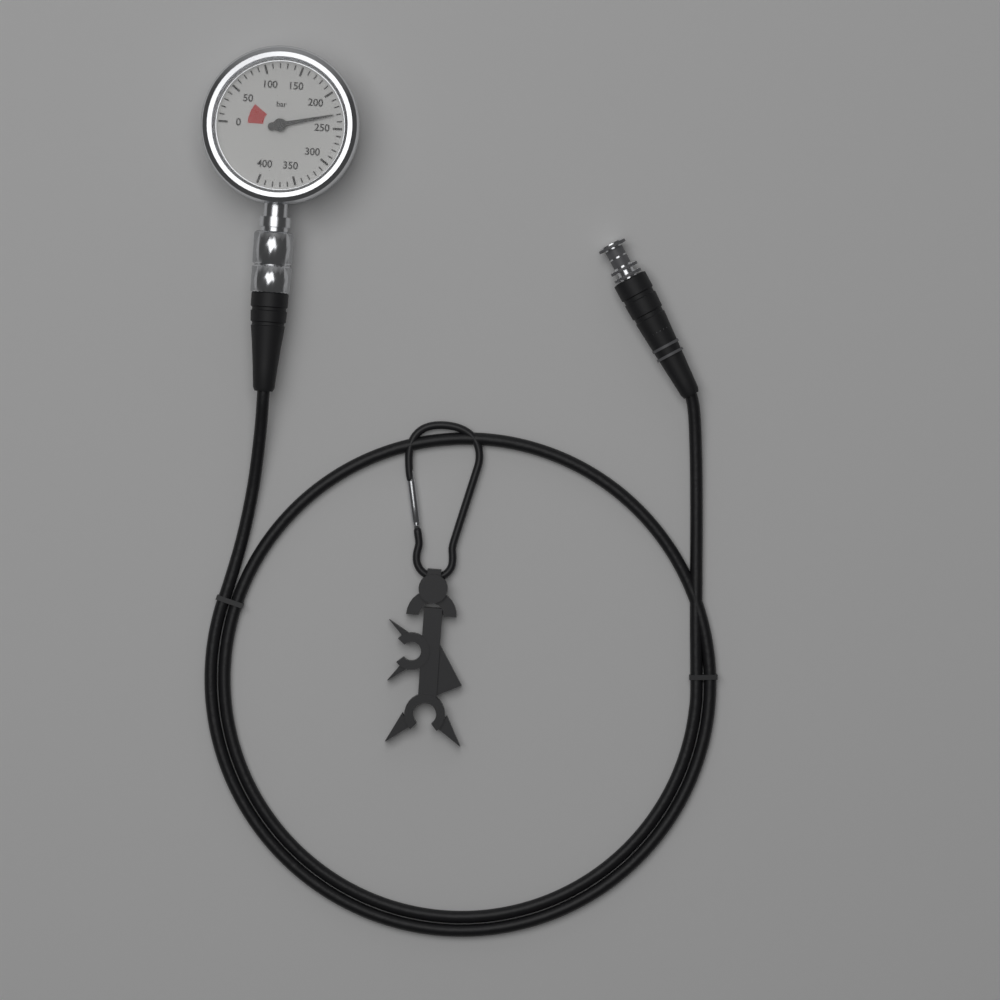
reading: 230 bar
